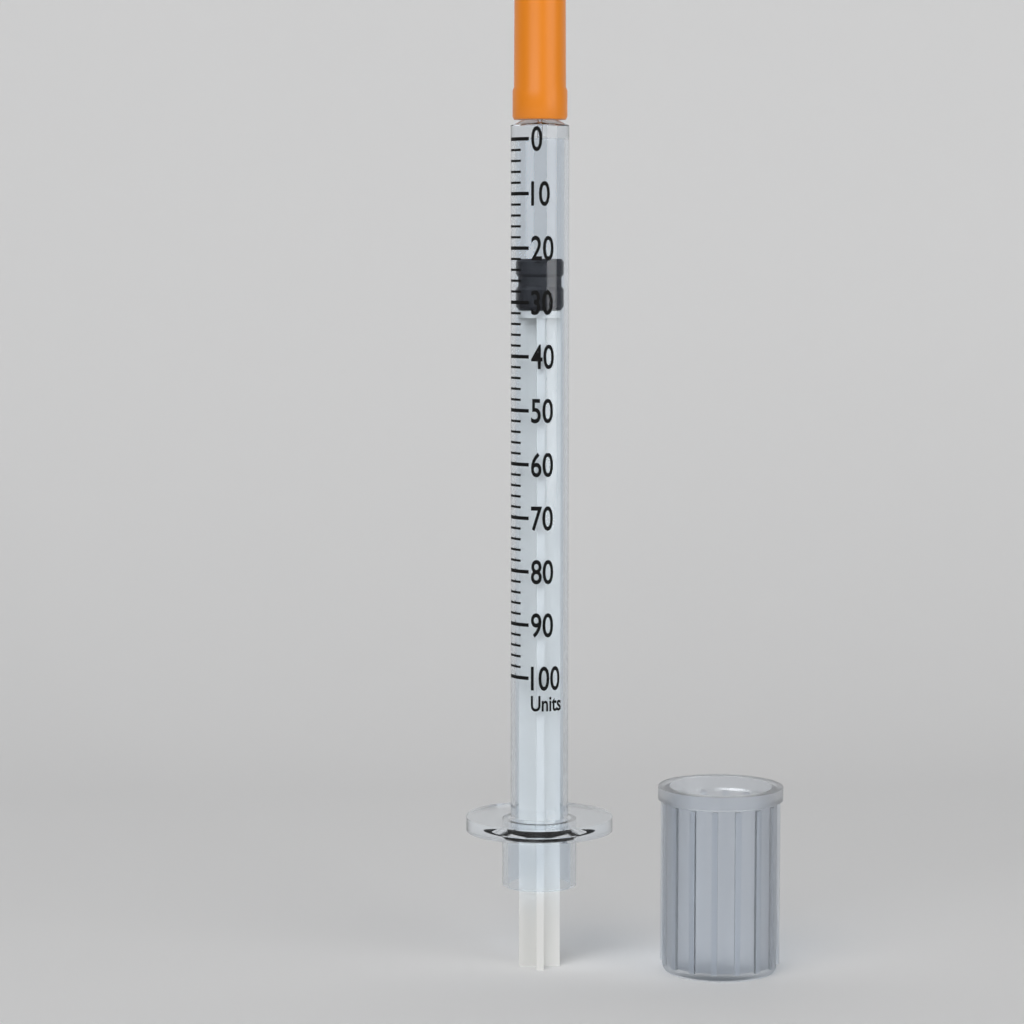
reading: 22 units
